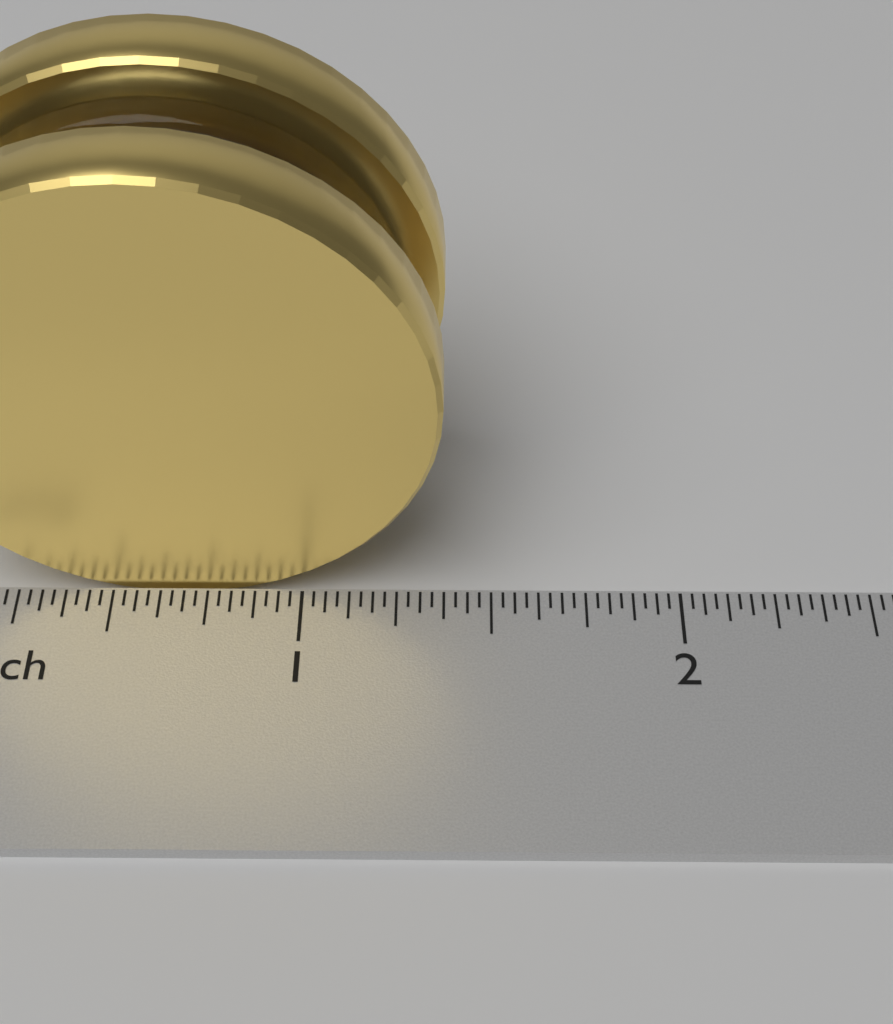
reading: 1.37500 inch
